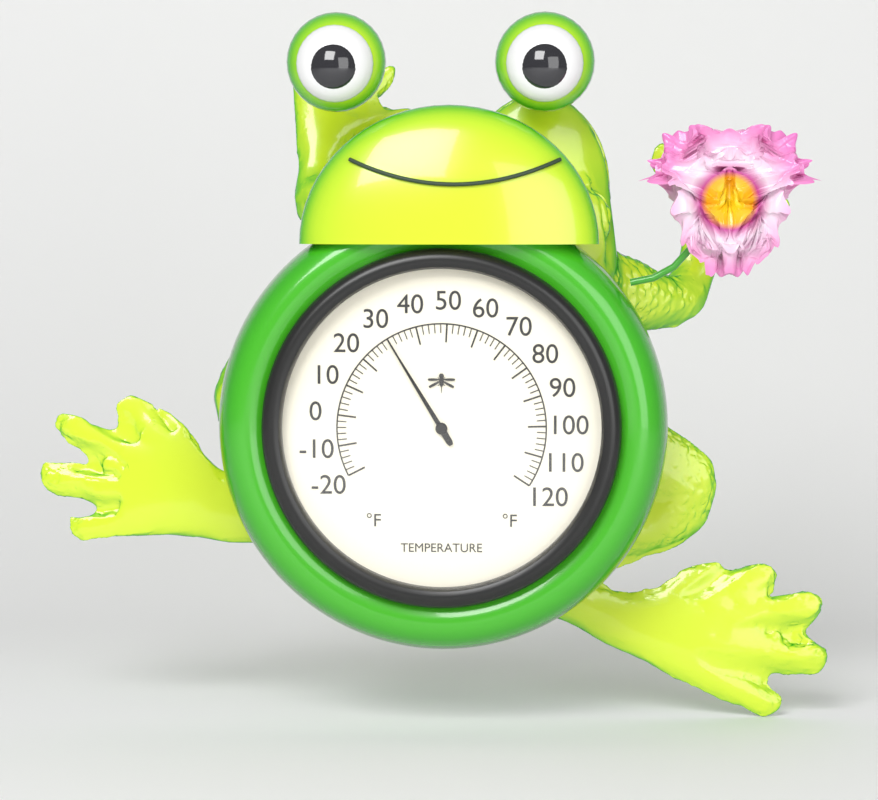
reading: 30 °F
